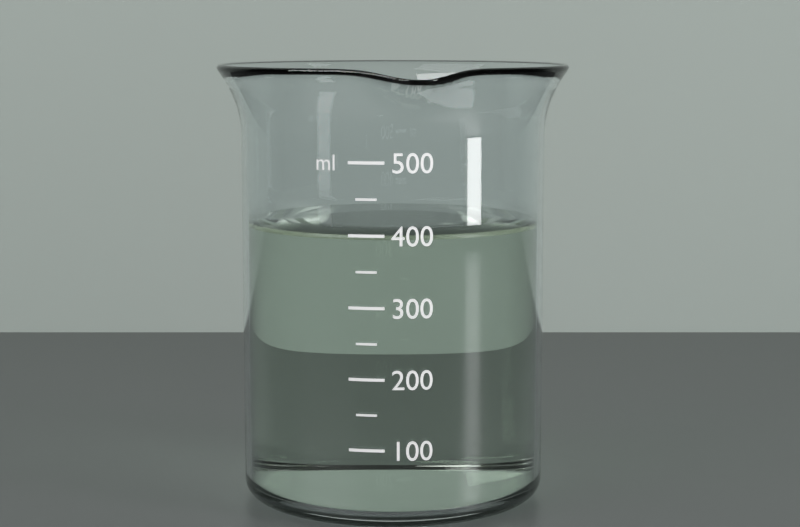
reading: 400 ml
